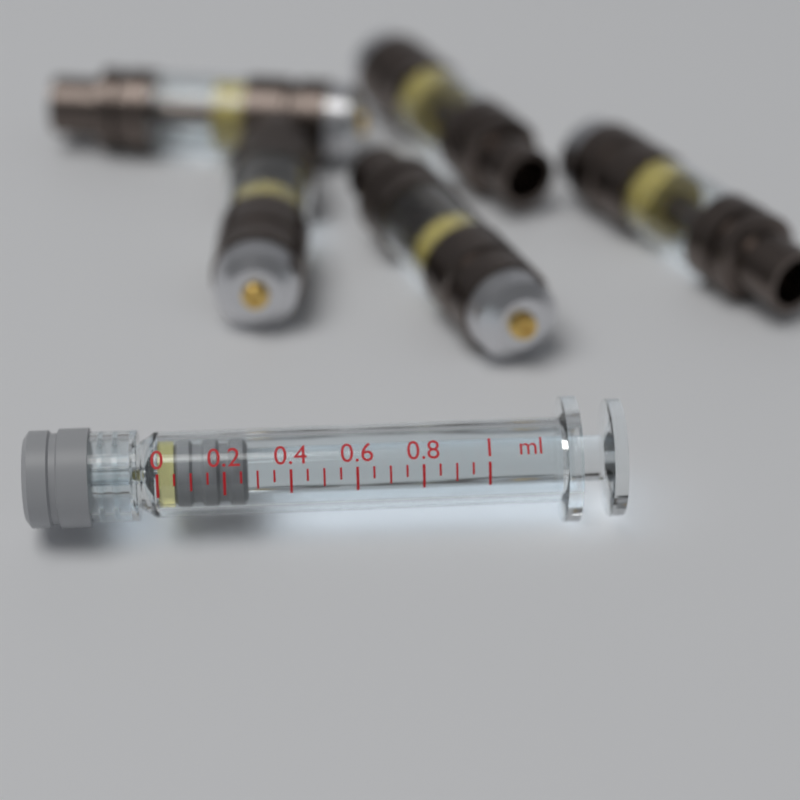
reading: 0.05 ml
